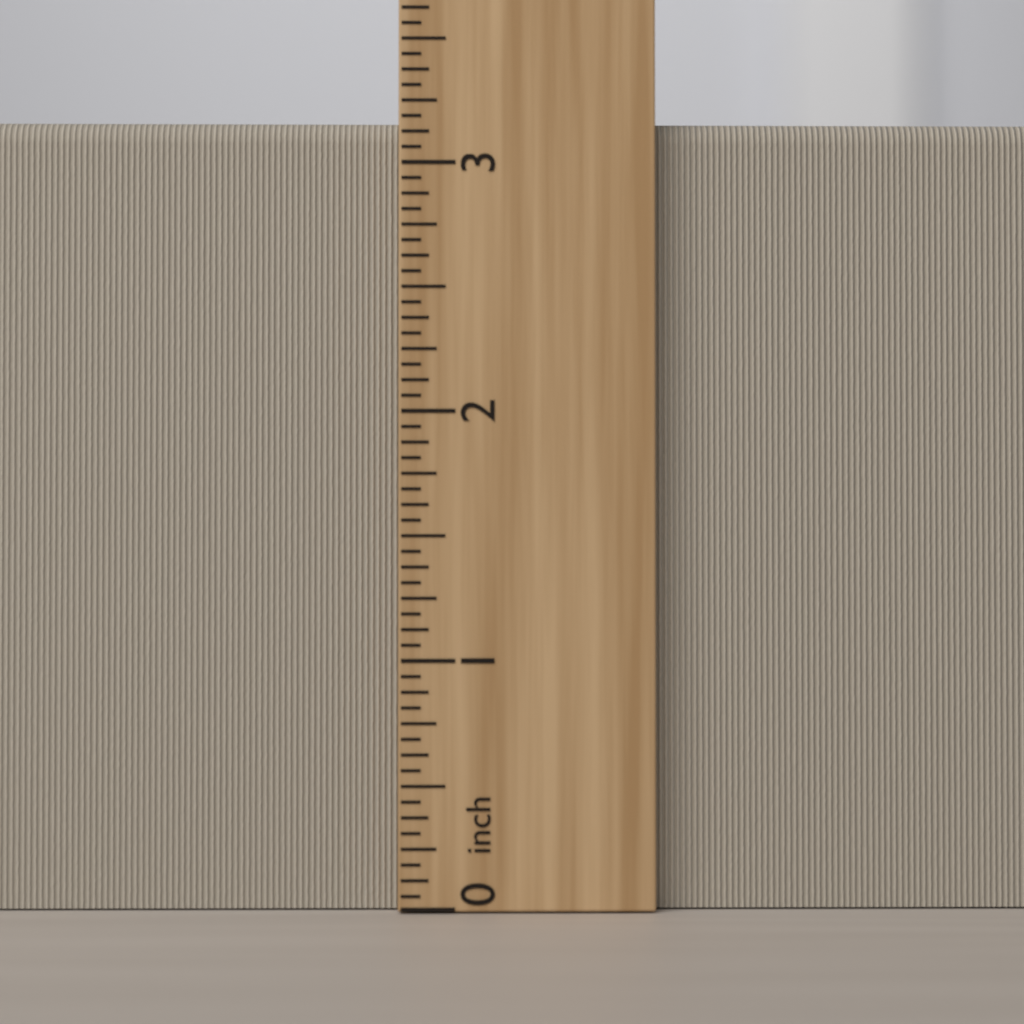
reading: 3.1875 inch
